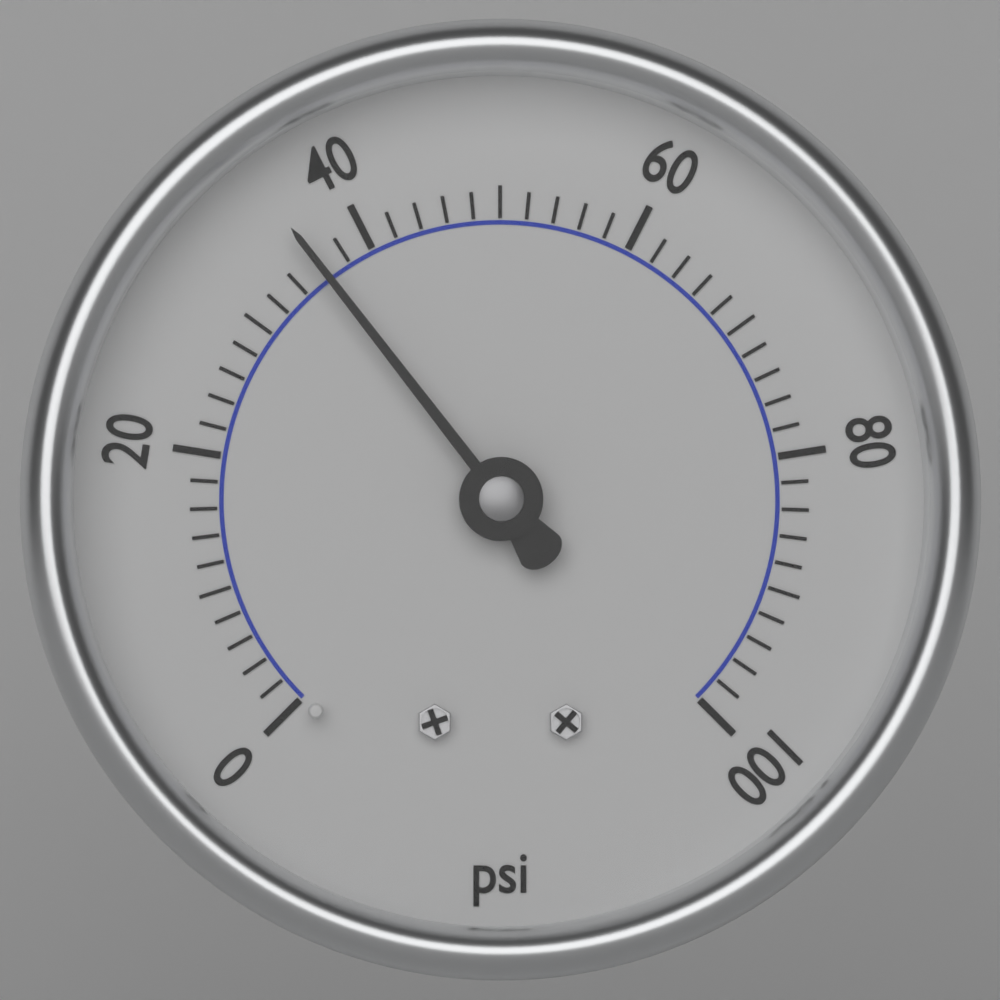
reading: 36 psi
